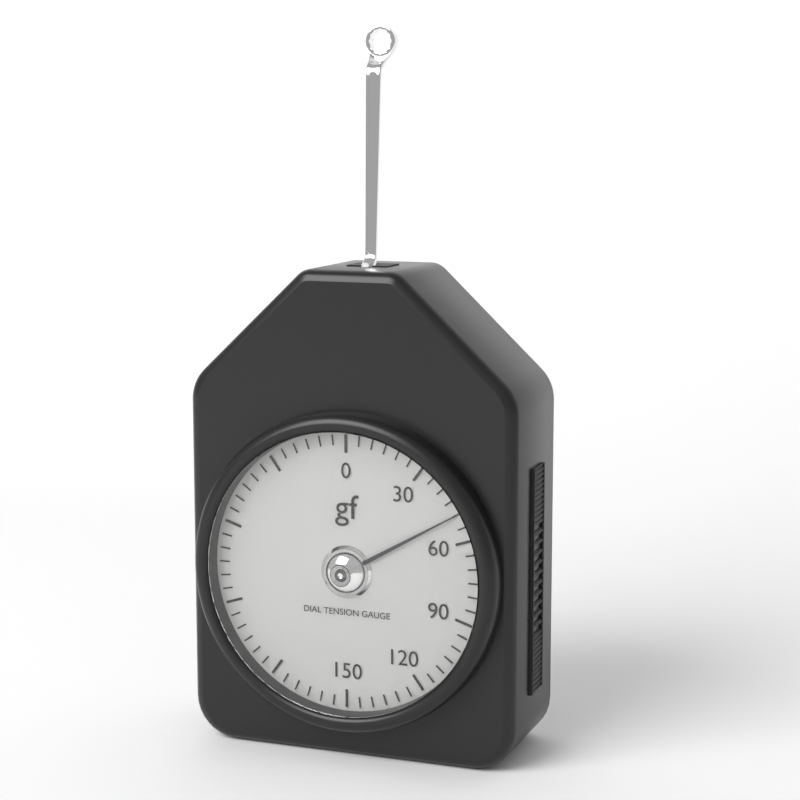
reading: 50 gf
